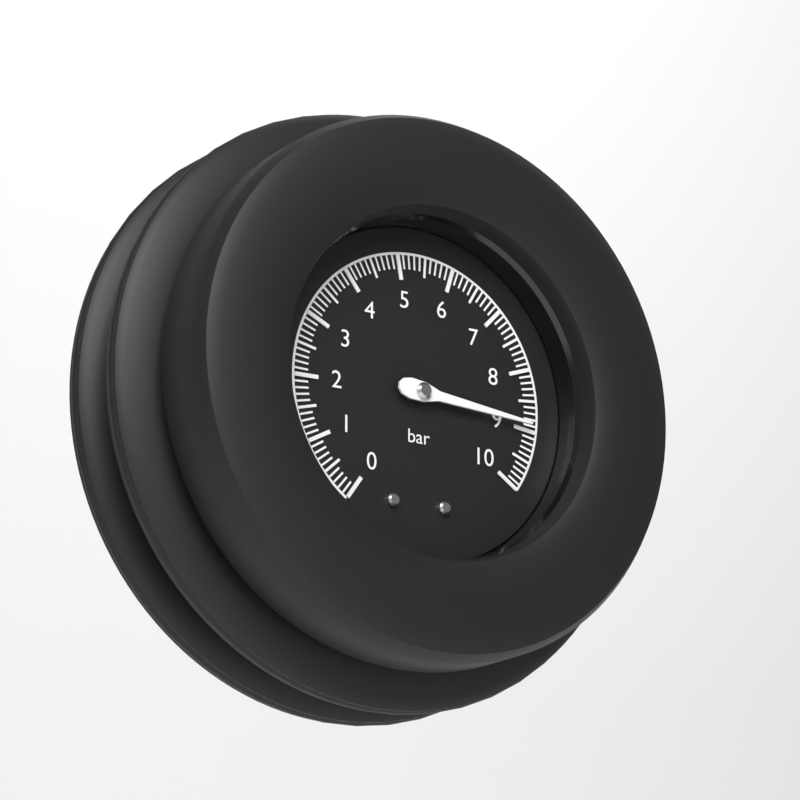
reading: 8.9 bar
